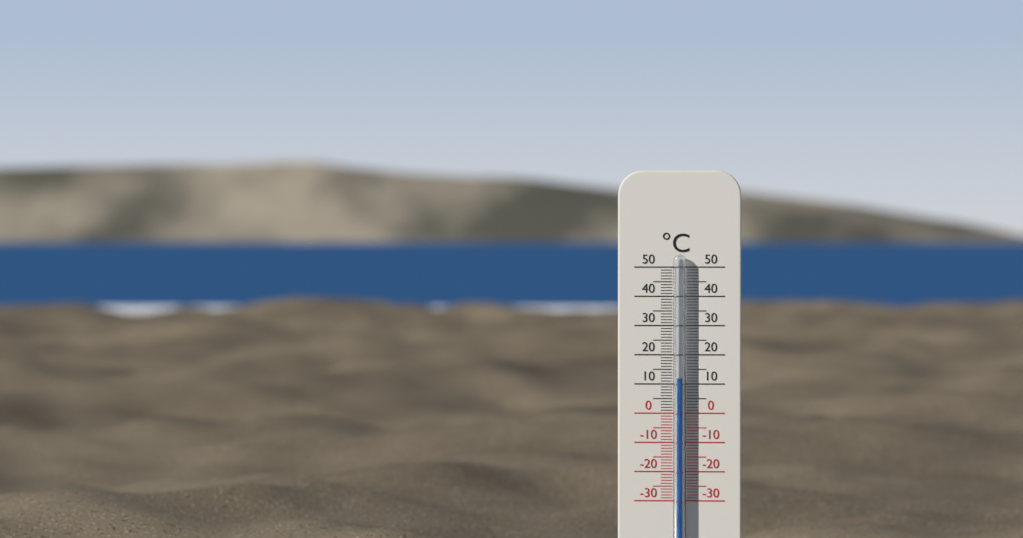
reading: 12 °C
